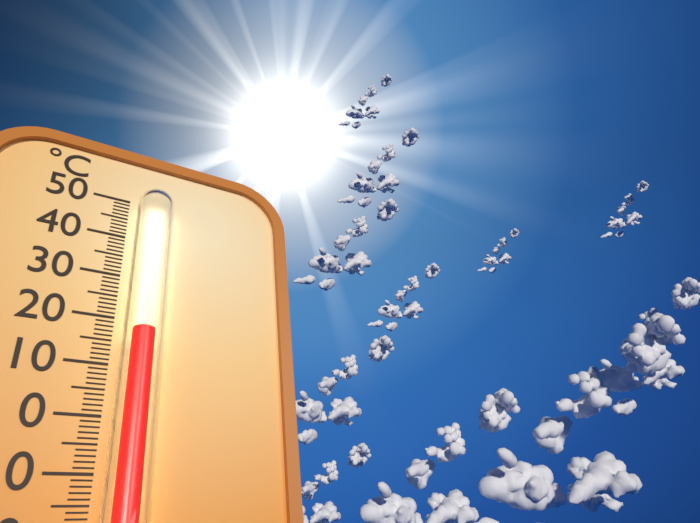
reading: 16 °C
